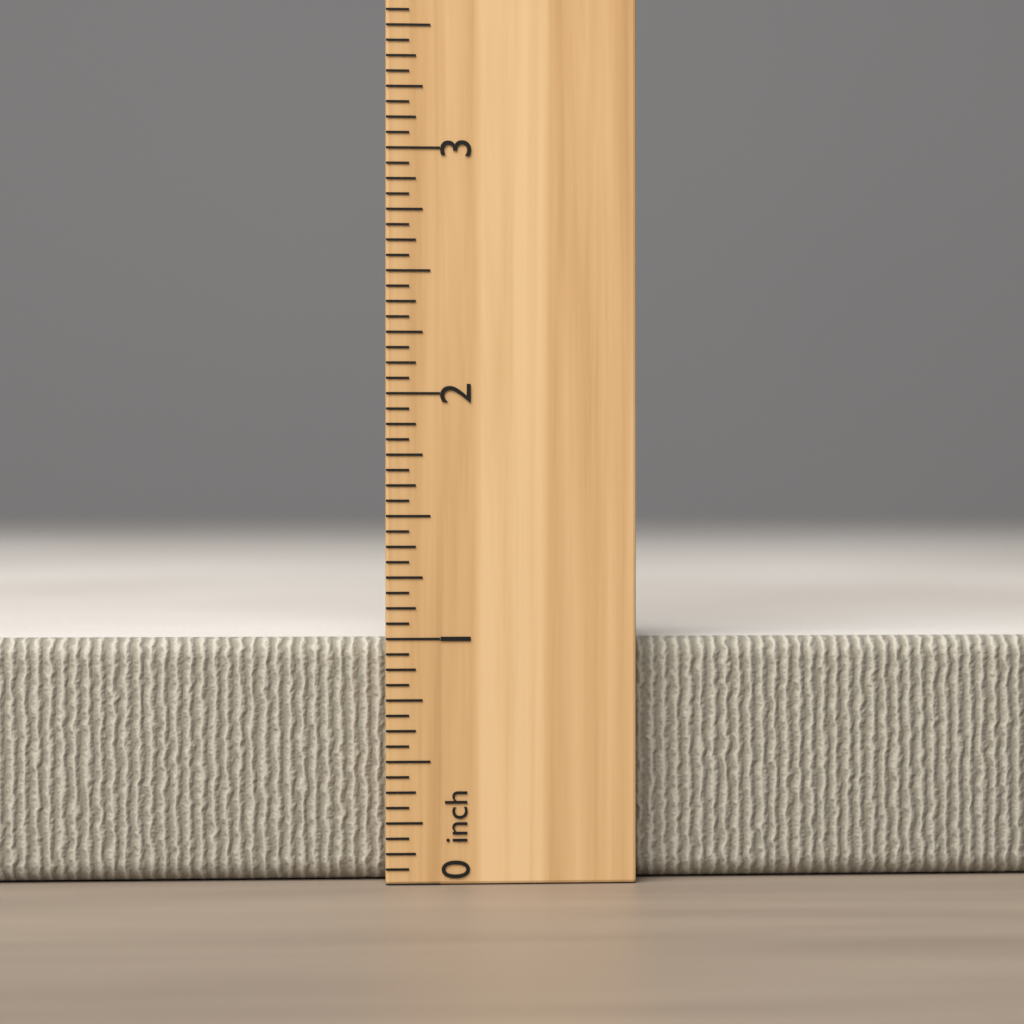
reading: 1.0000 inch
